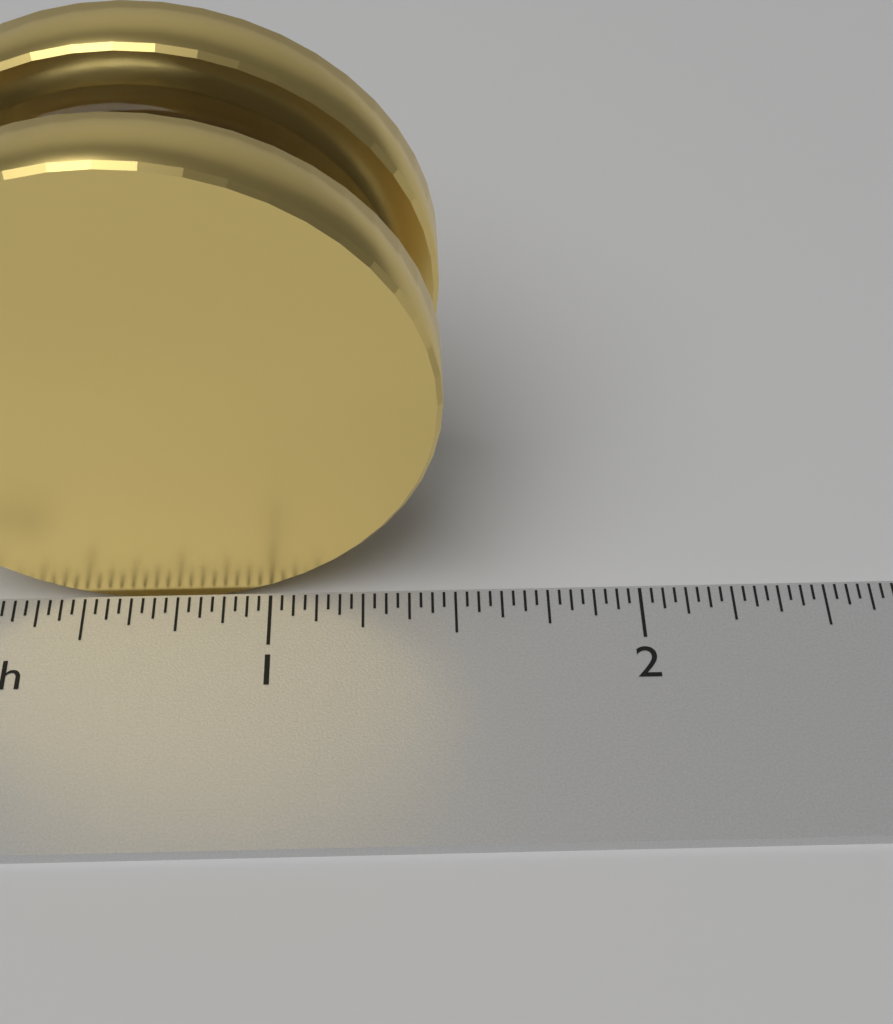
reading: 1.46875 inch
